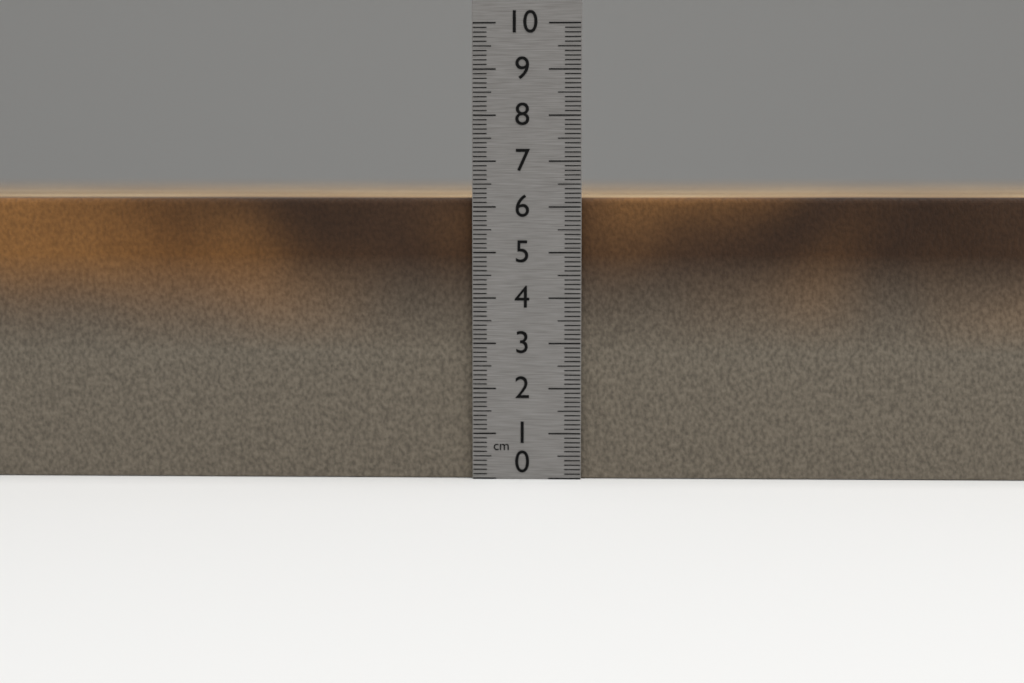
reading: 6.2 cm
